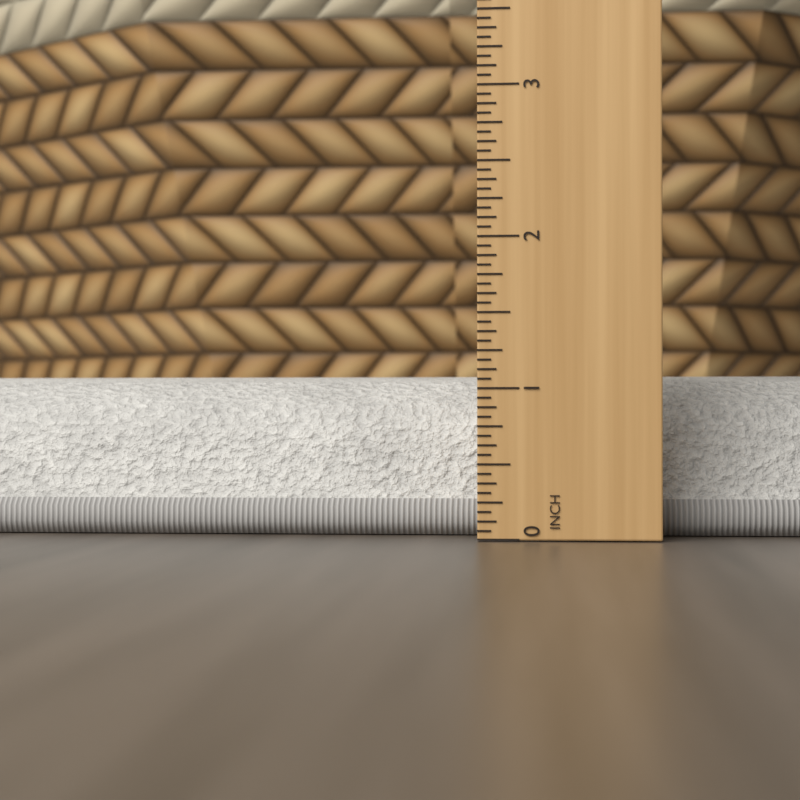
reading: 1.1250 in
